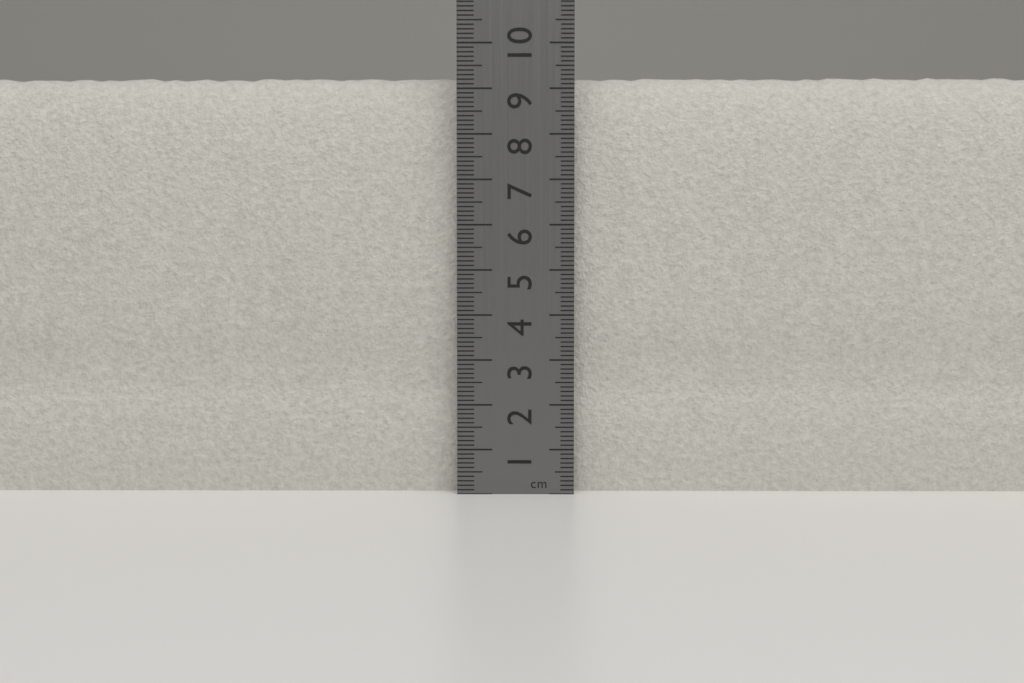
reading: 9.4 cm
